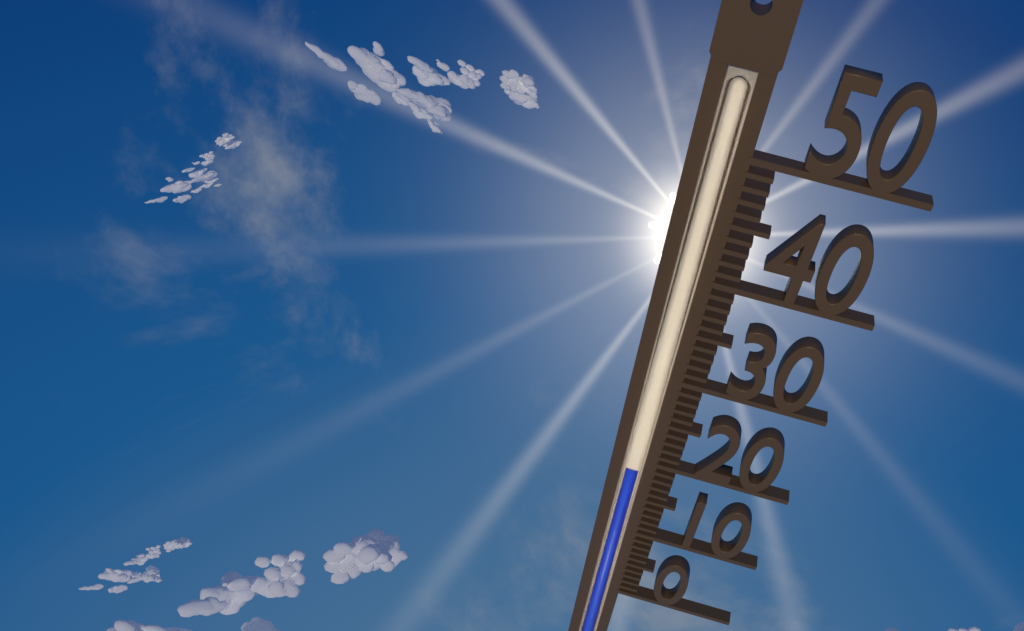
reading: 19 (no unit)
